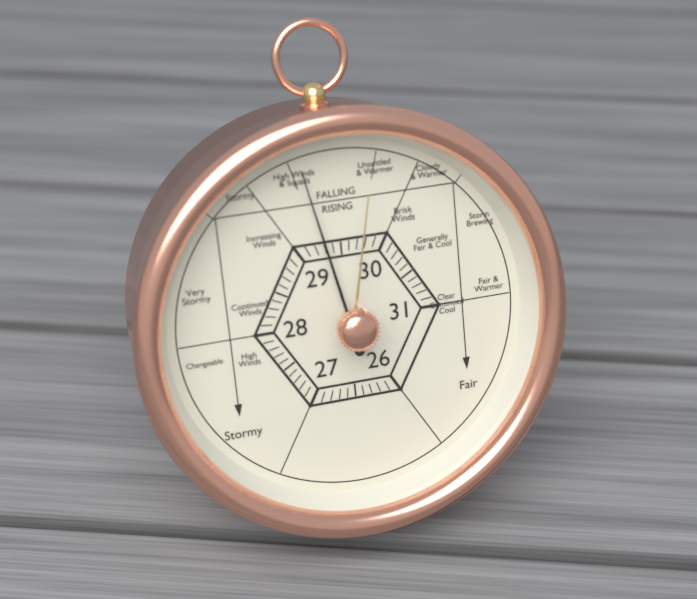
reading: 29.3 (no unit)
